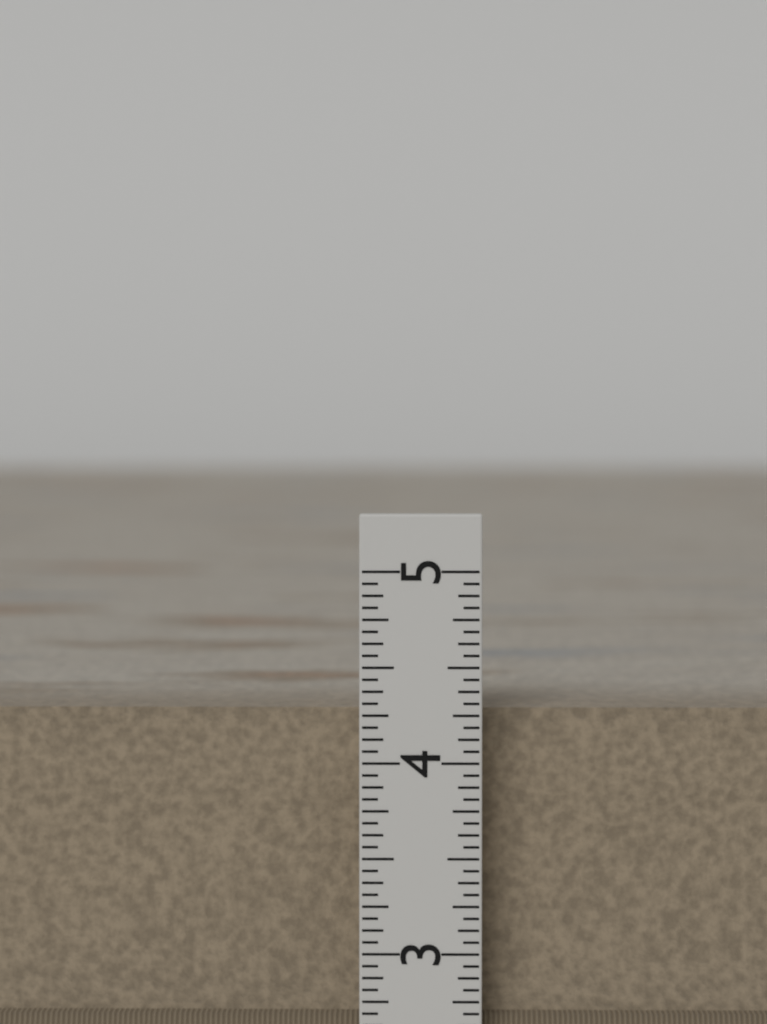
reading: 4.2500 in
